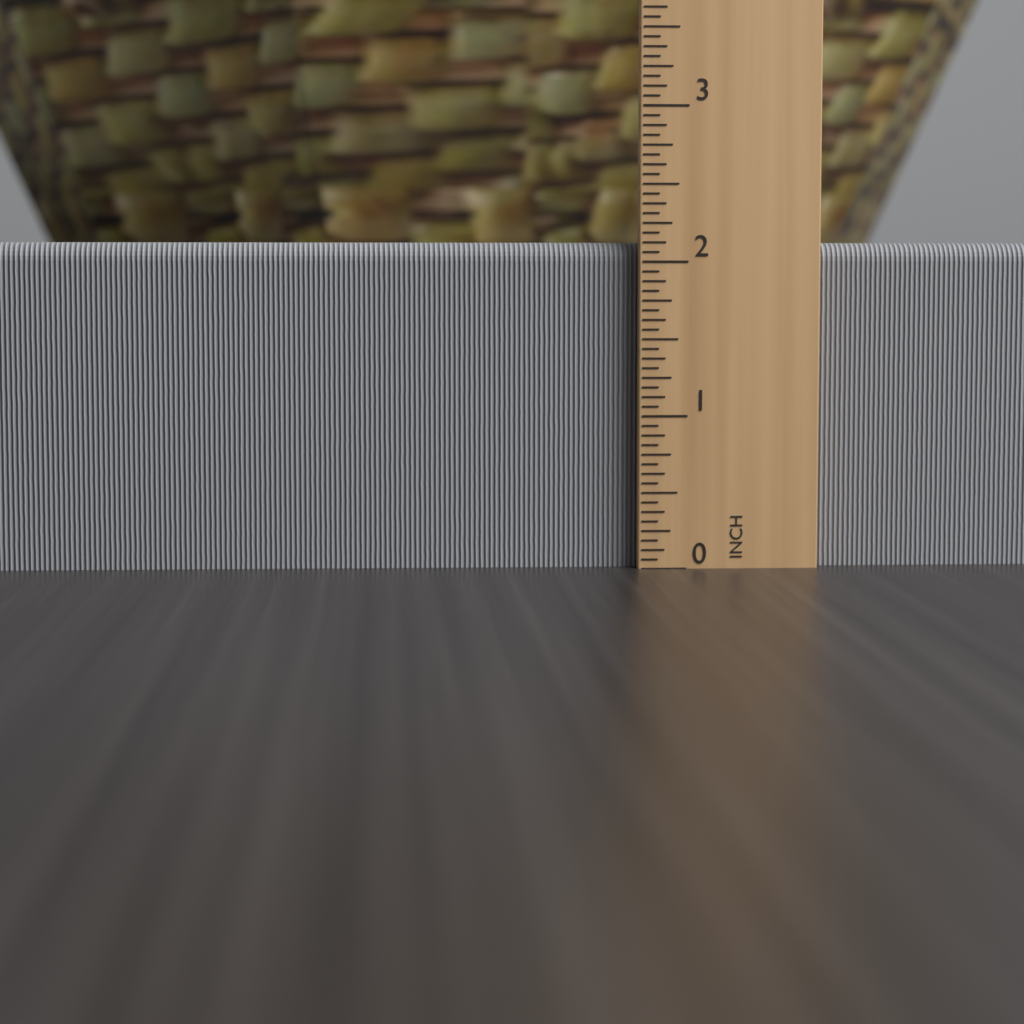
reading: 2.1250 in
